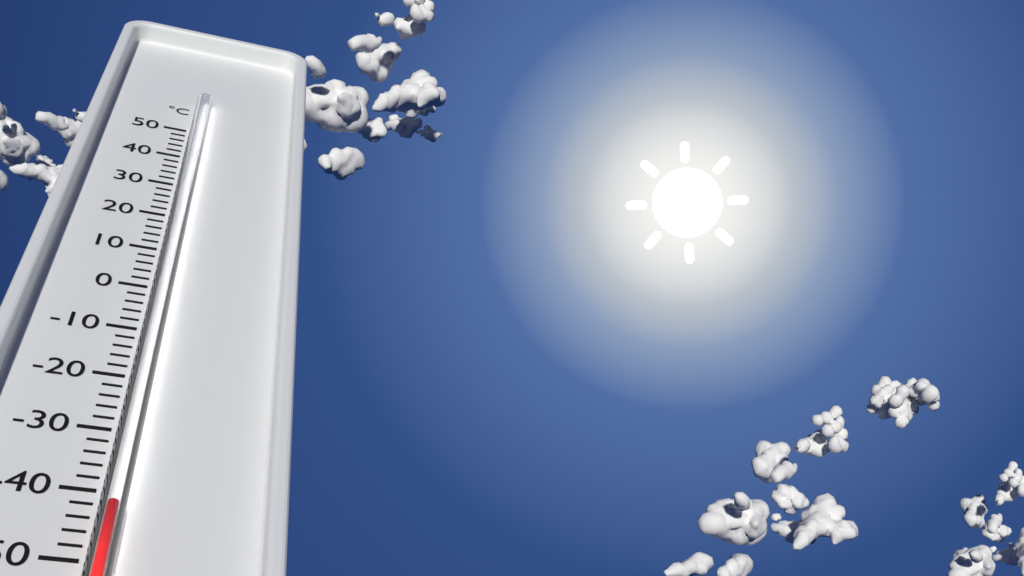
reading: -44 °C
